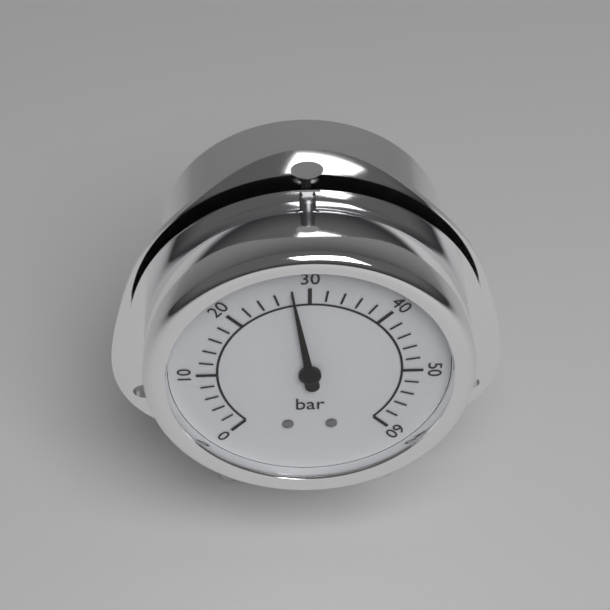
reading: 28 bar
